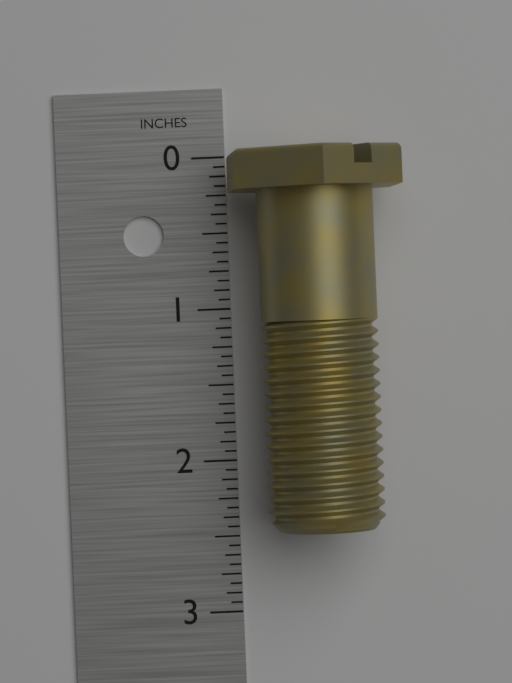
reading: 2.4375 in
